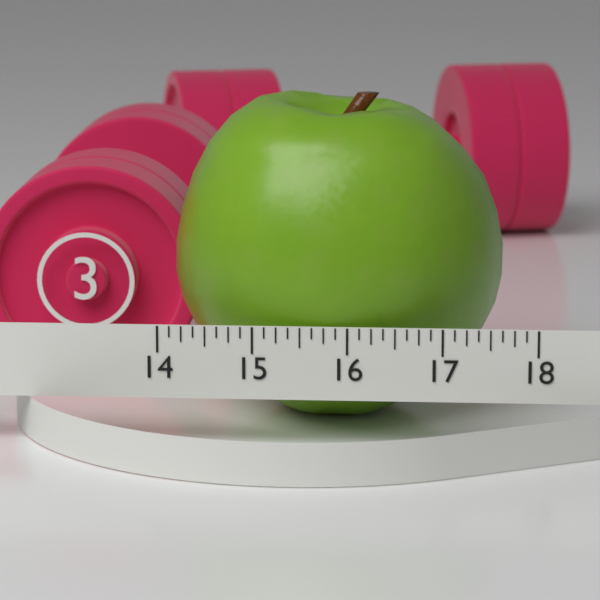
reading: 17.625 (no unit)
